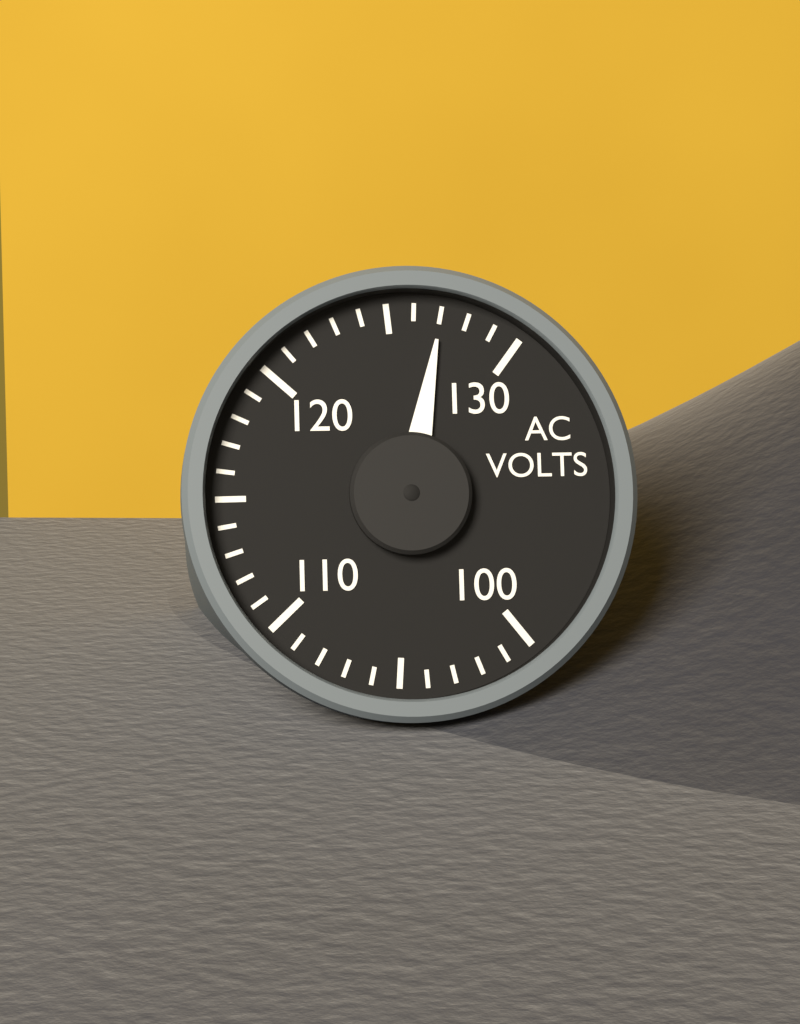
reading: 127 V
